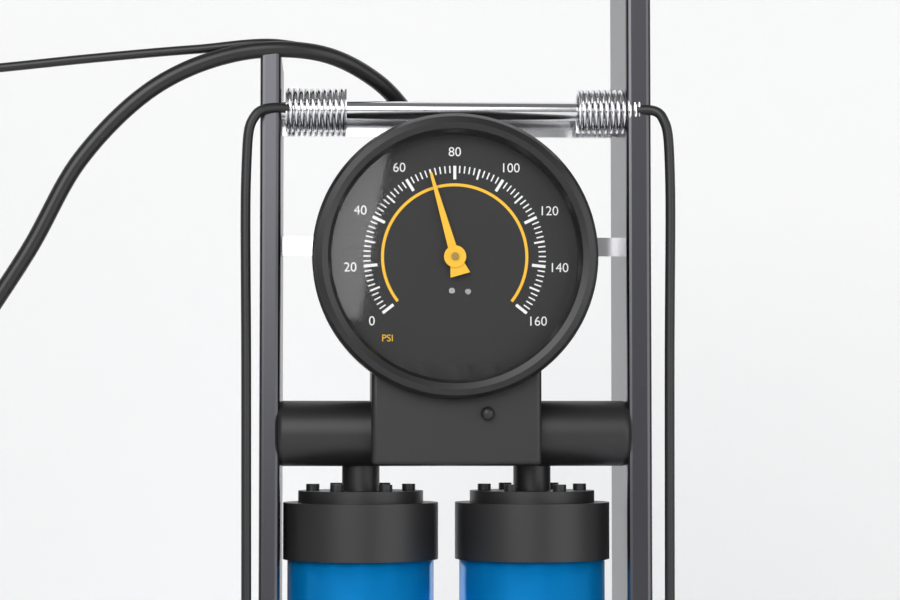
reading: 70 psi
